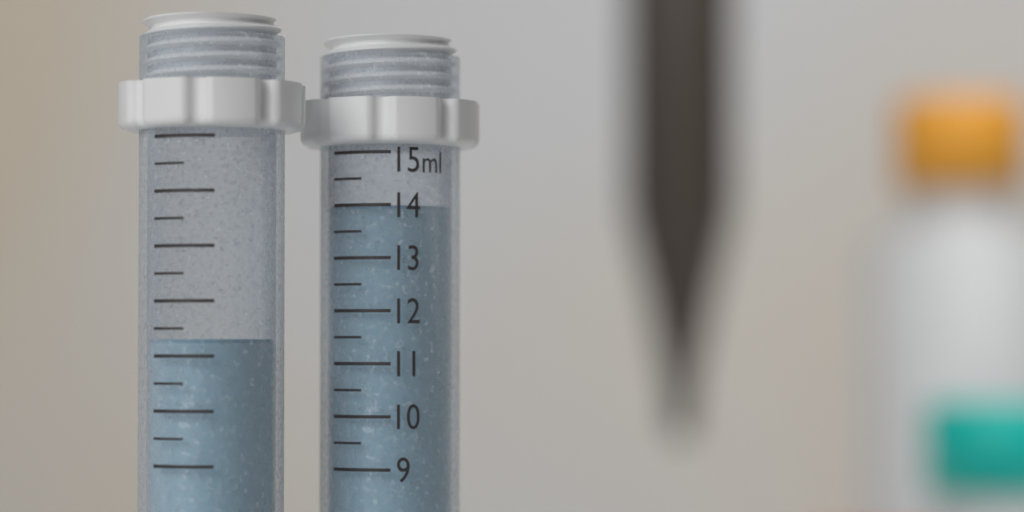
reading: 14.0 ml
